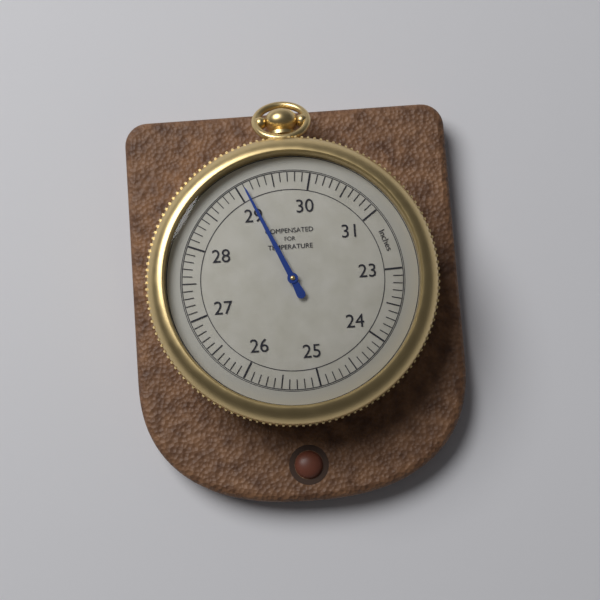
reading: 29.1 inches
